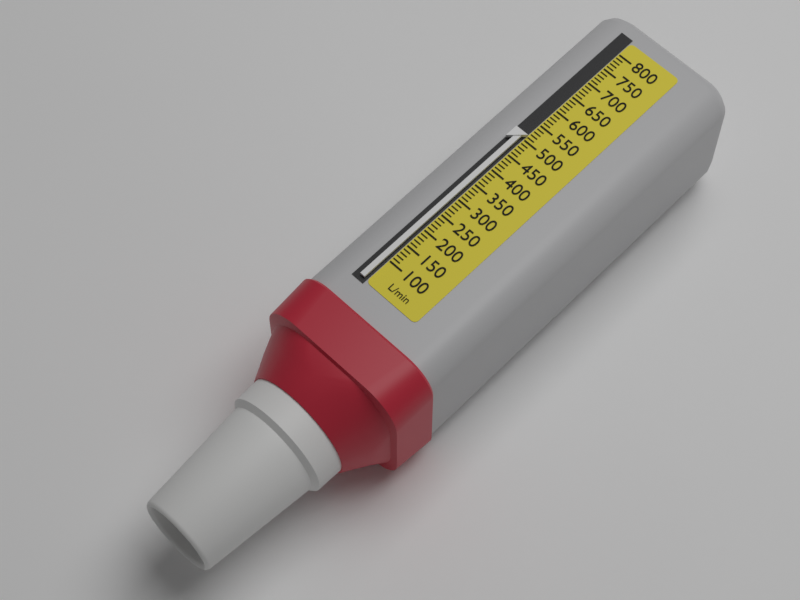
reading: 510 L/min
